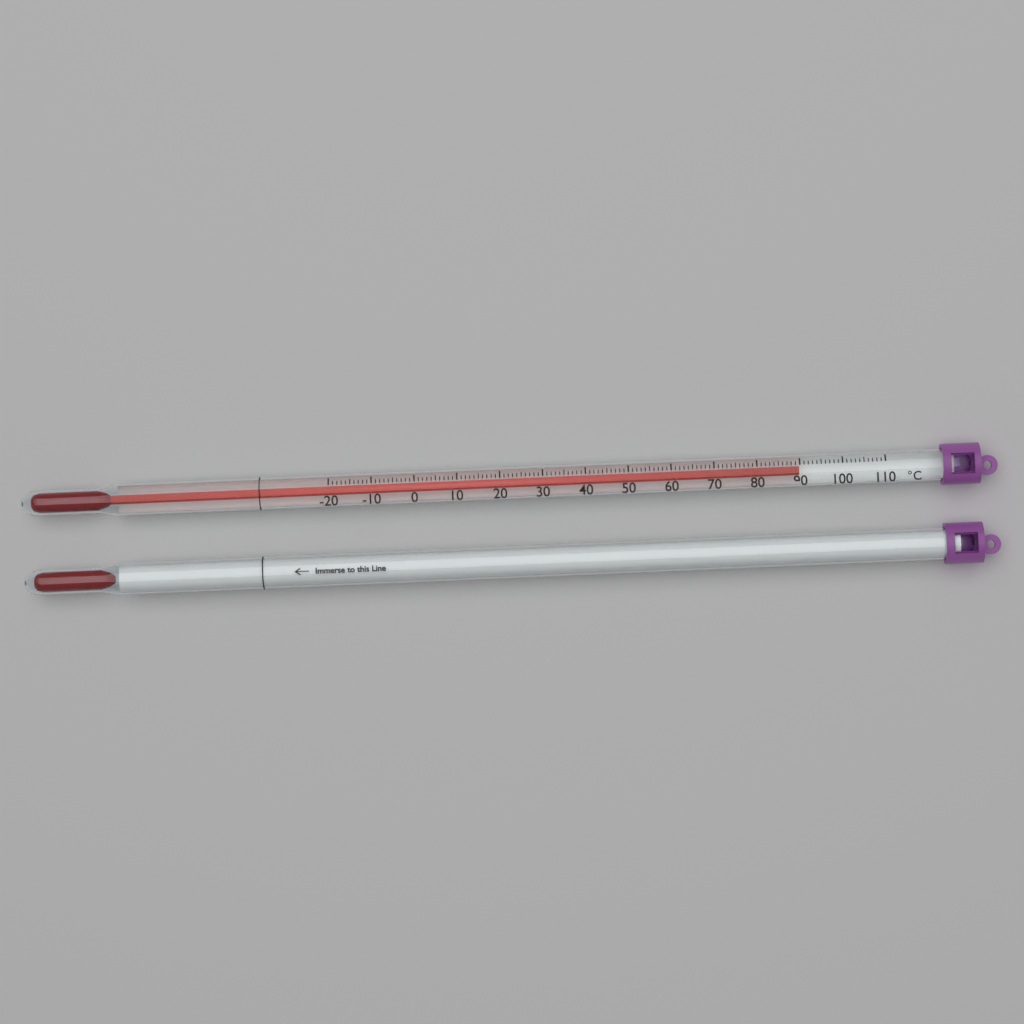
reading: 90 °C
